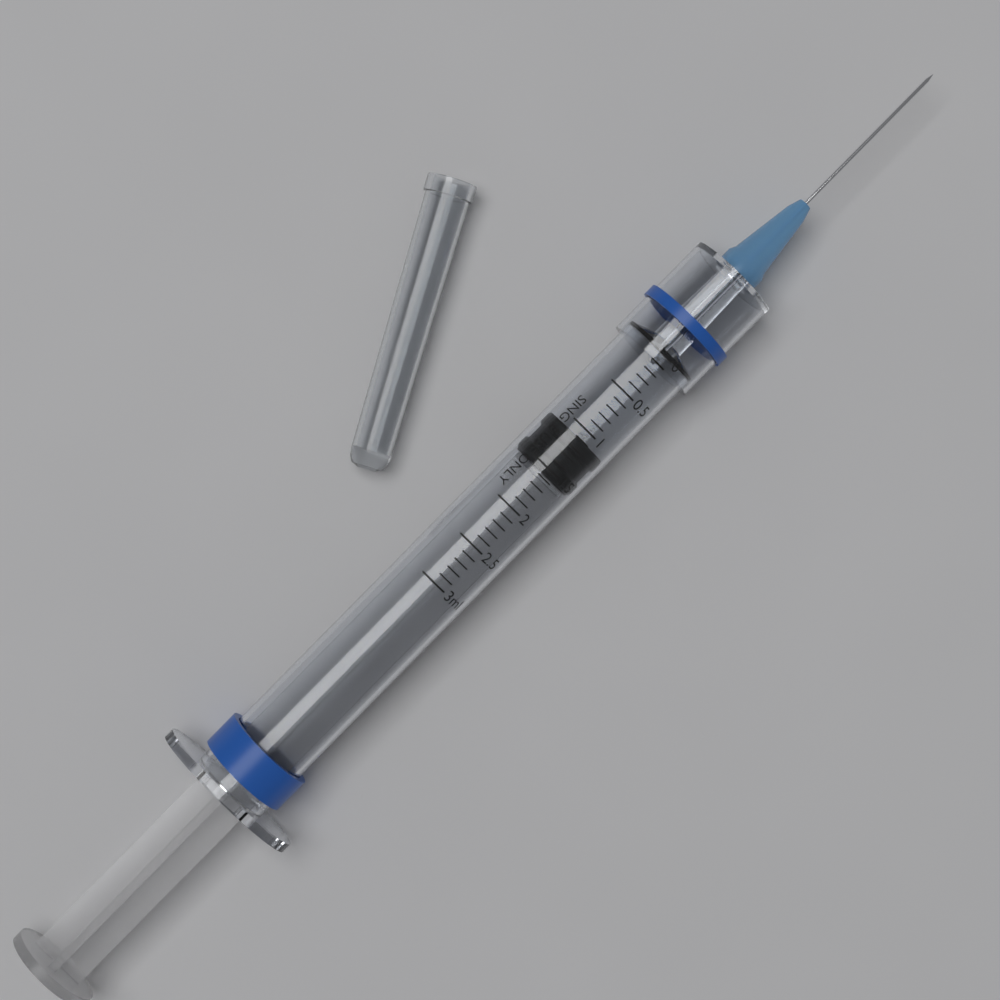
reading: 1.1 ml
